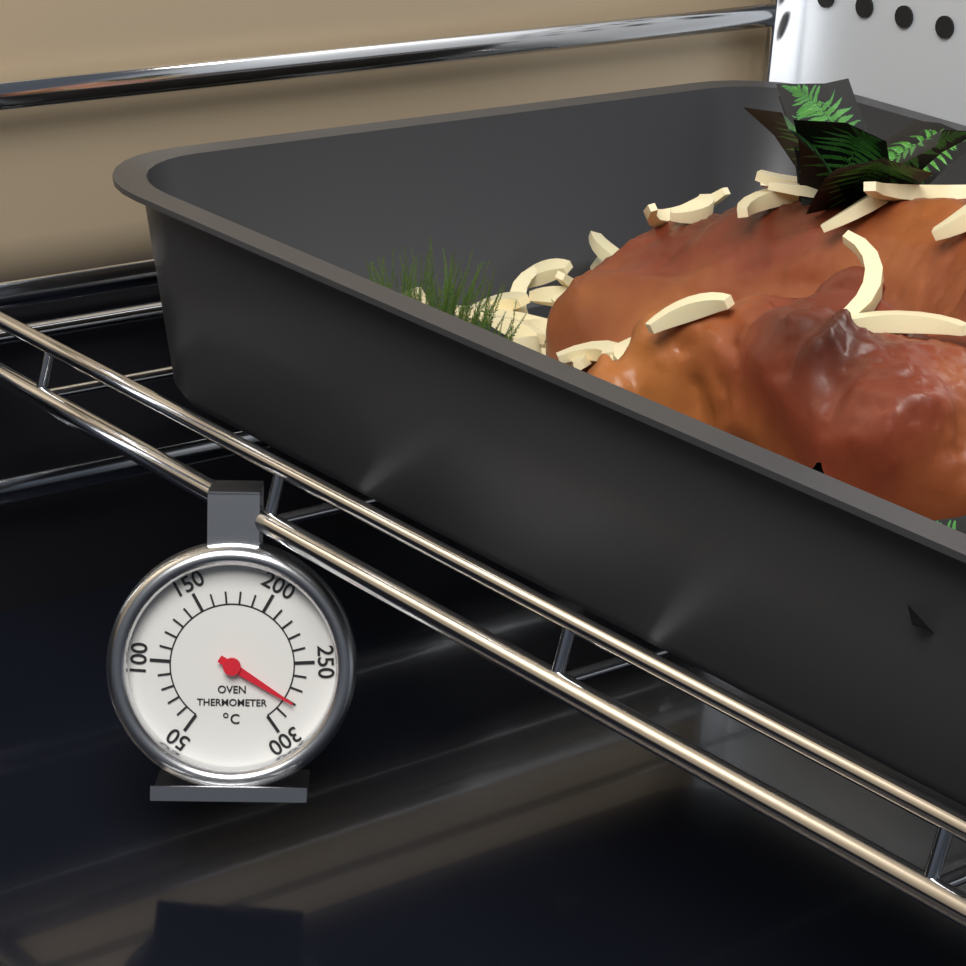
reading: 280 °C
